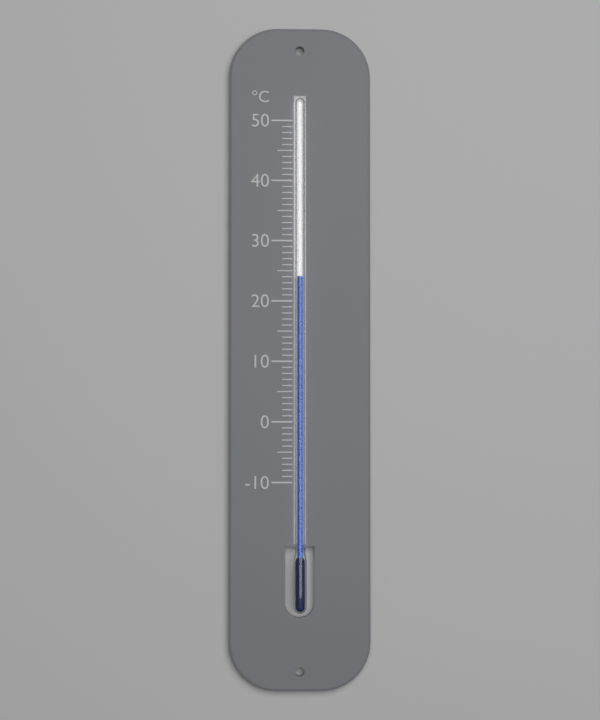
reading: 24 °C
